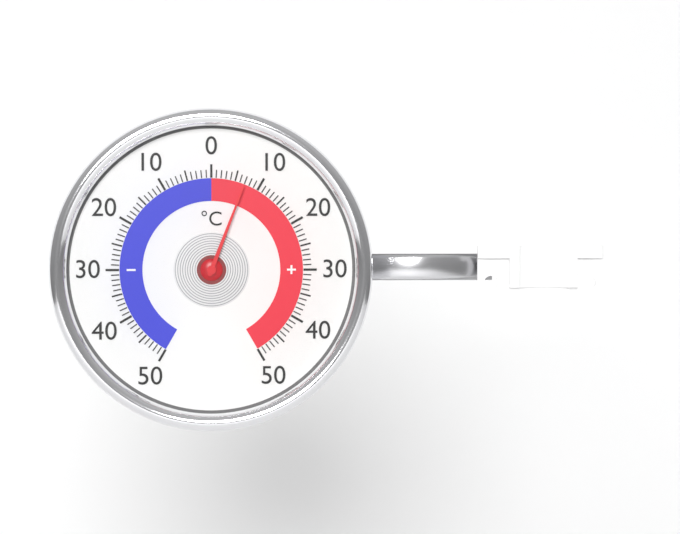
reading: 7 °C
